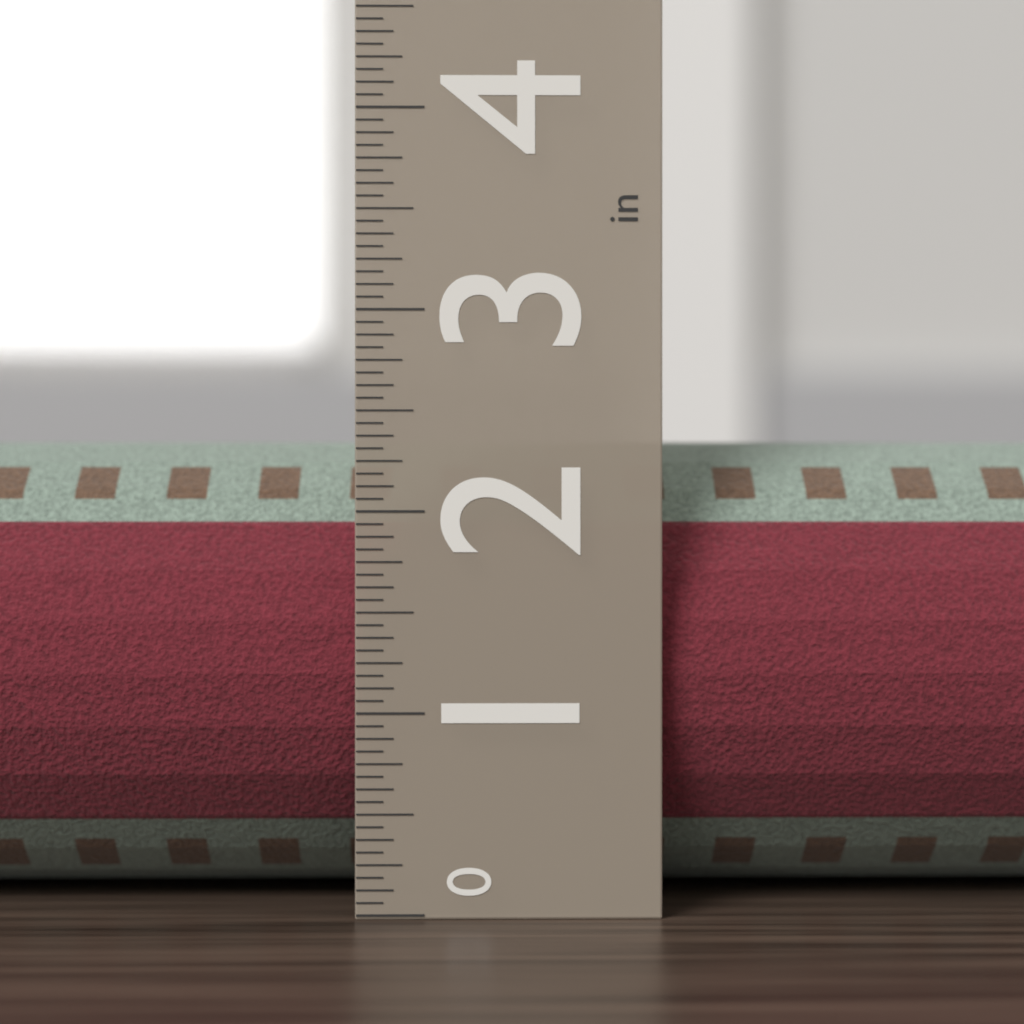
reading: 2.3750 in
